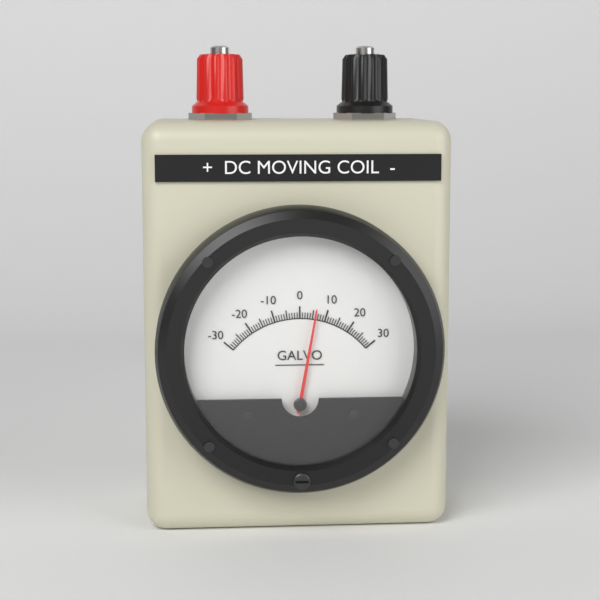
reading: 6 (no unit)
